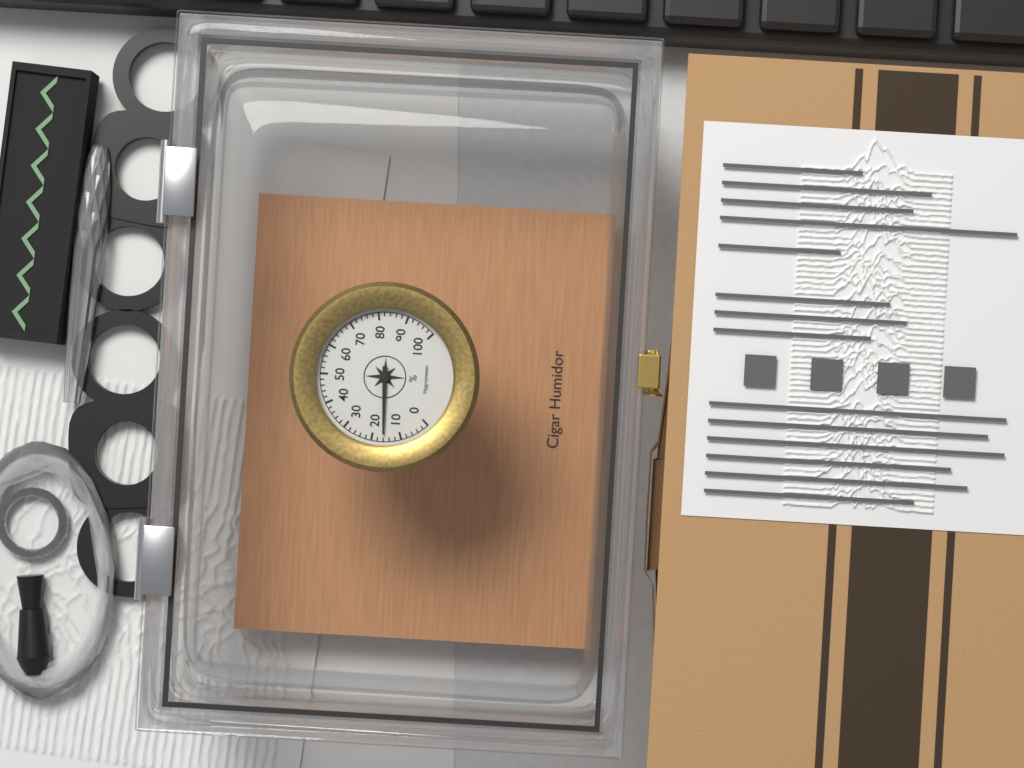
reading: 16 %
